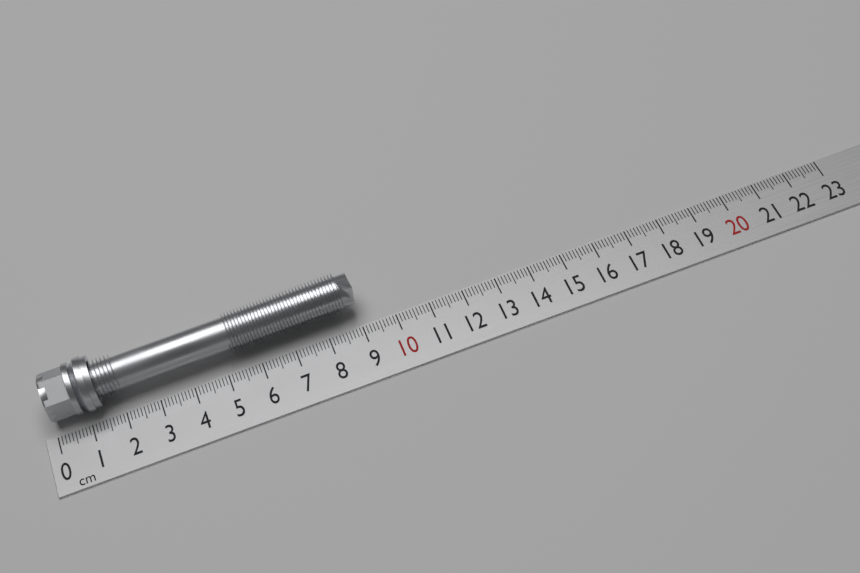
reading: 9.1 cm
